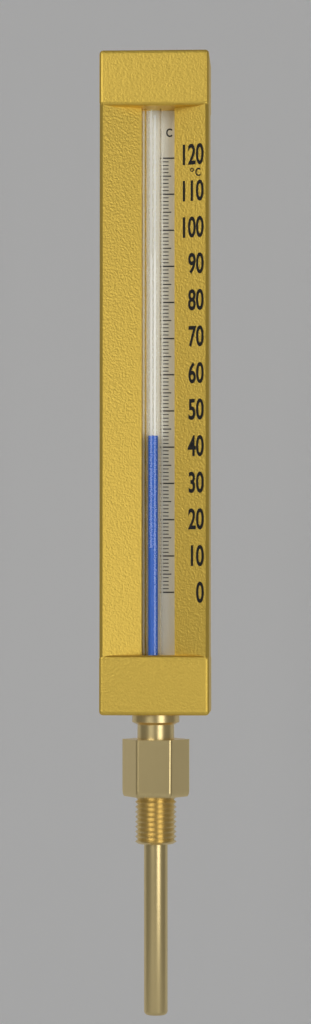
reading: 43 °C
